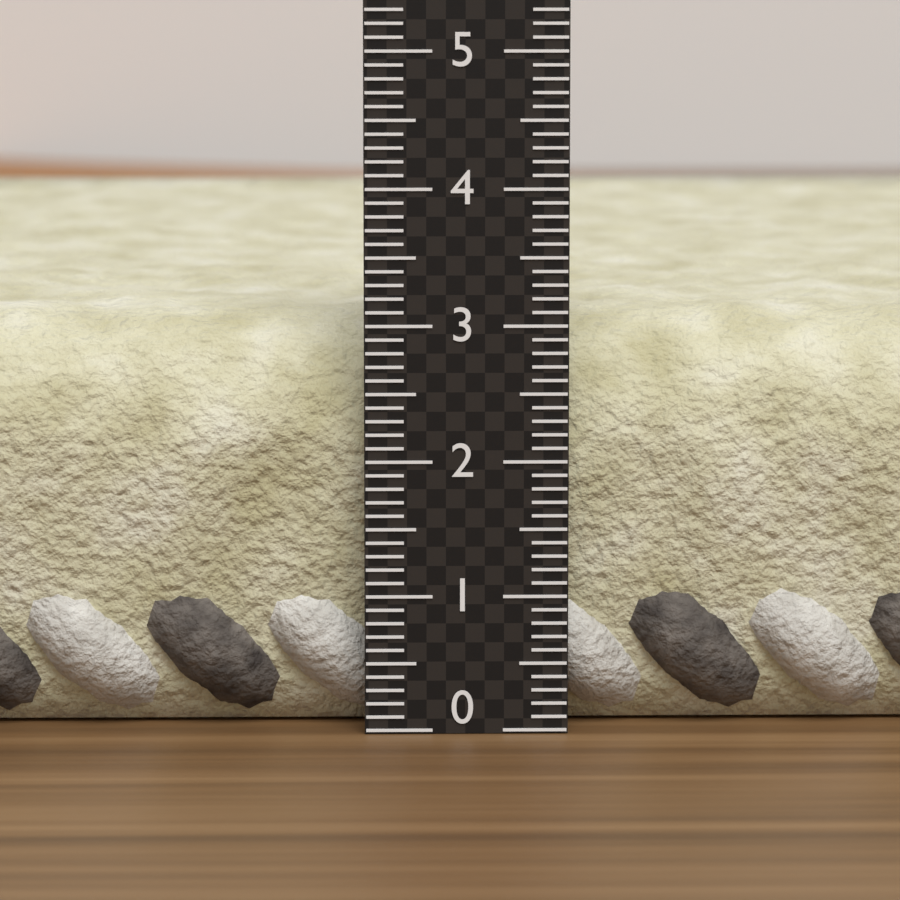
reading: 3.1 (no unit)
